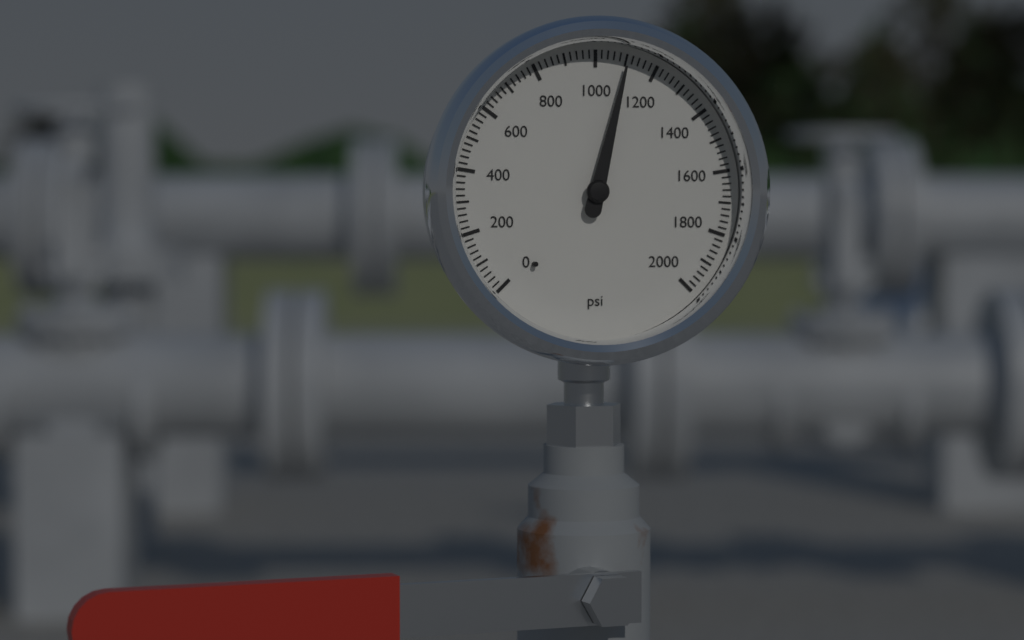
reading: 1100 psi
